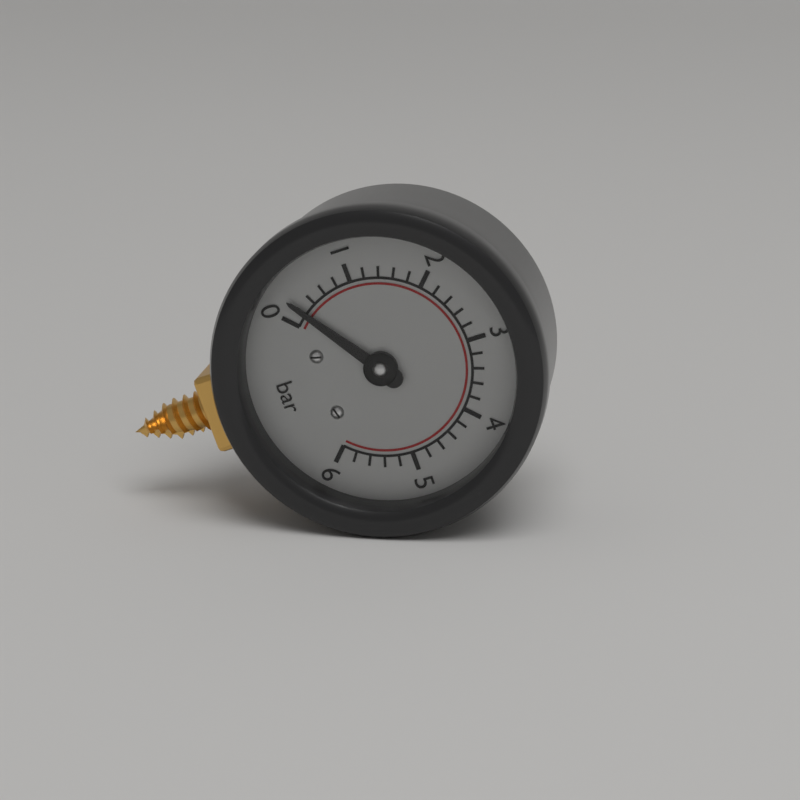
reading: 0.2 bar
